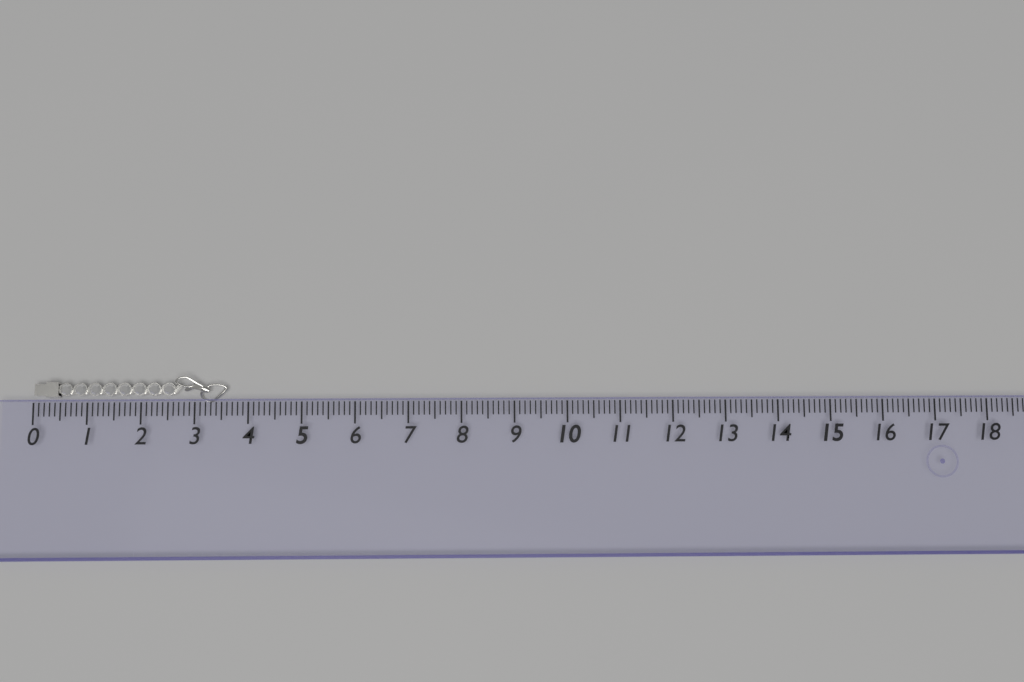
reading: 3.6 (no unit)
